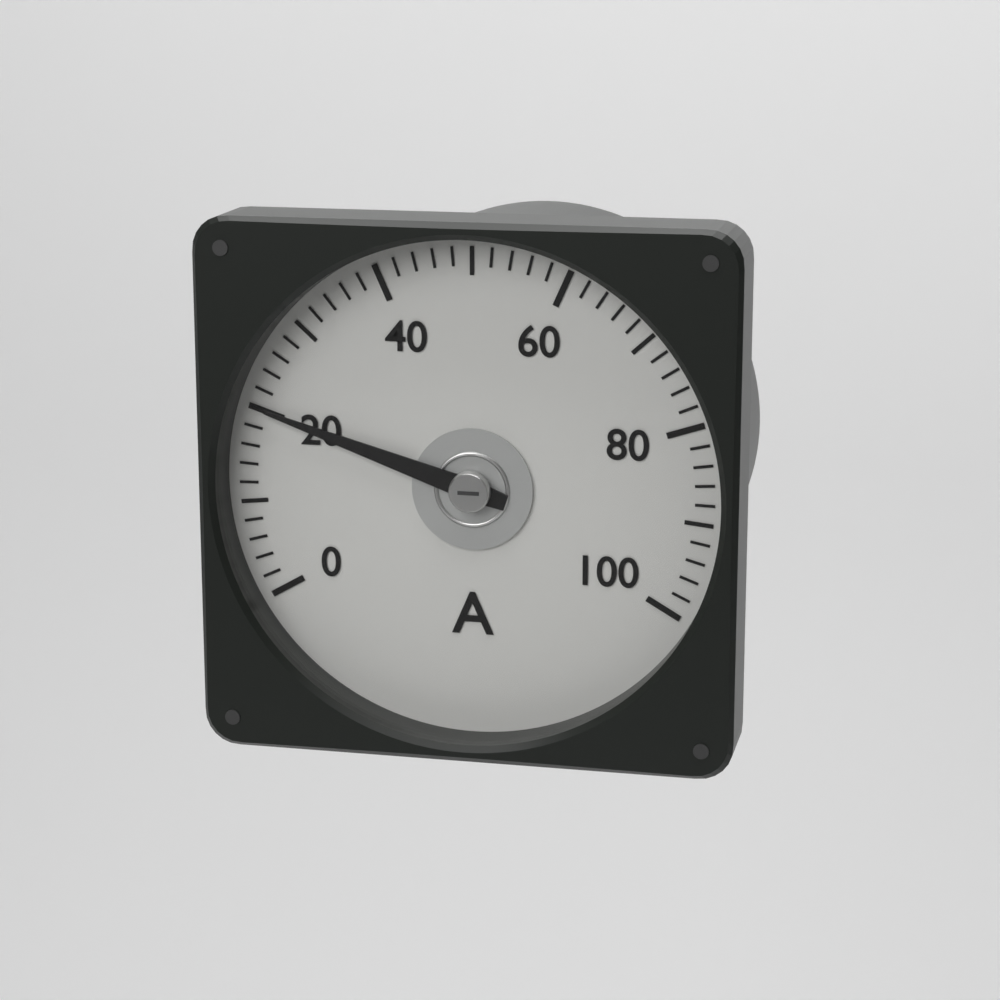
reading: 20 A
